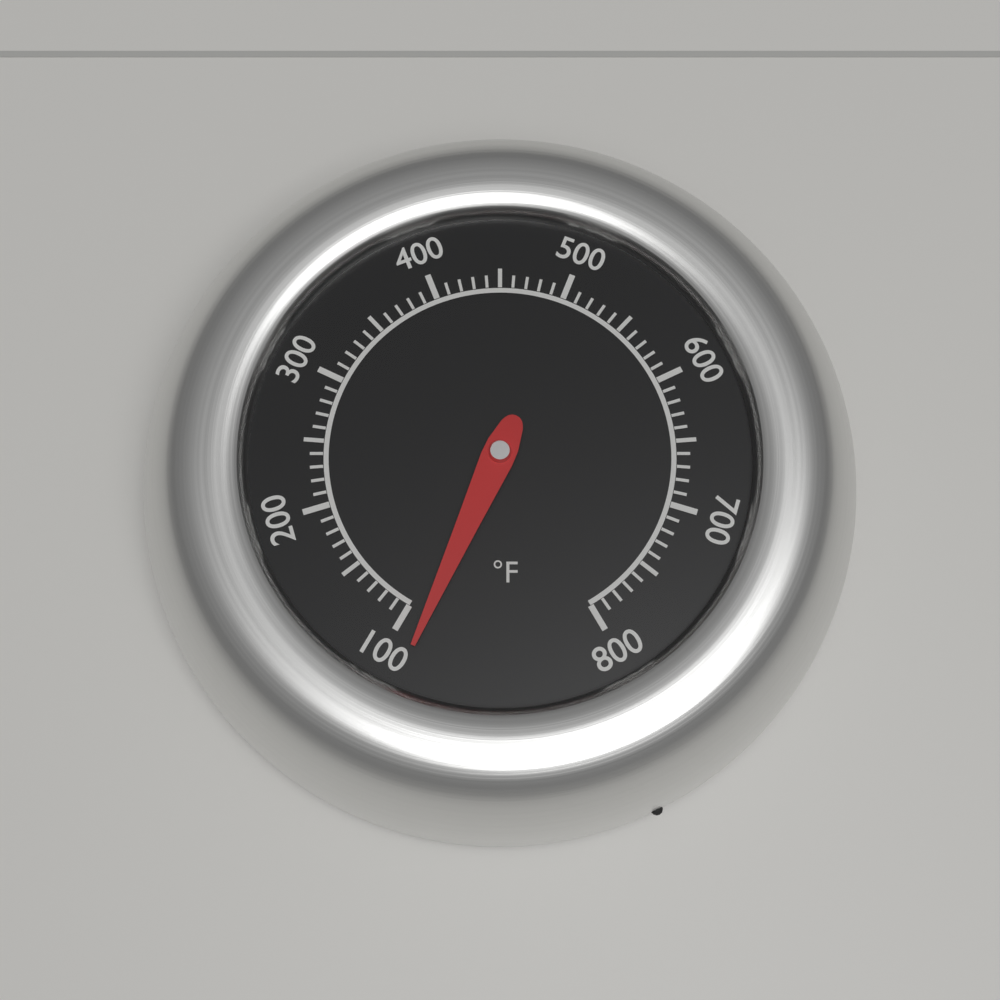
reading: 85 °F
